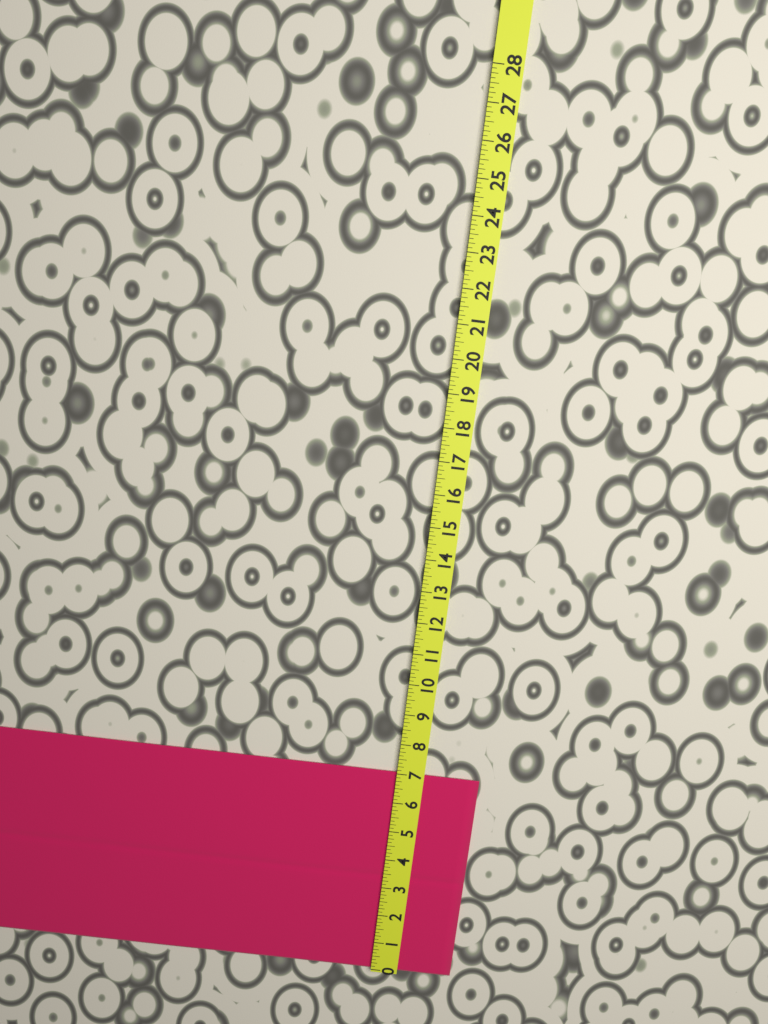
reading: 7.000 (no unit)
